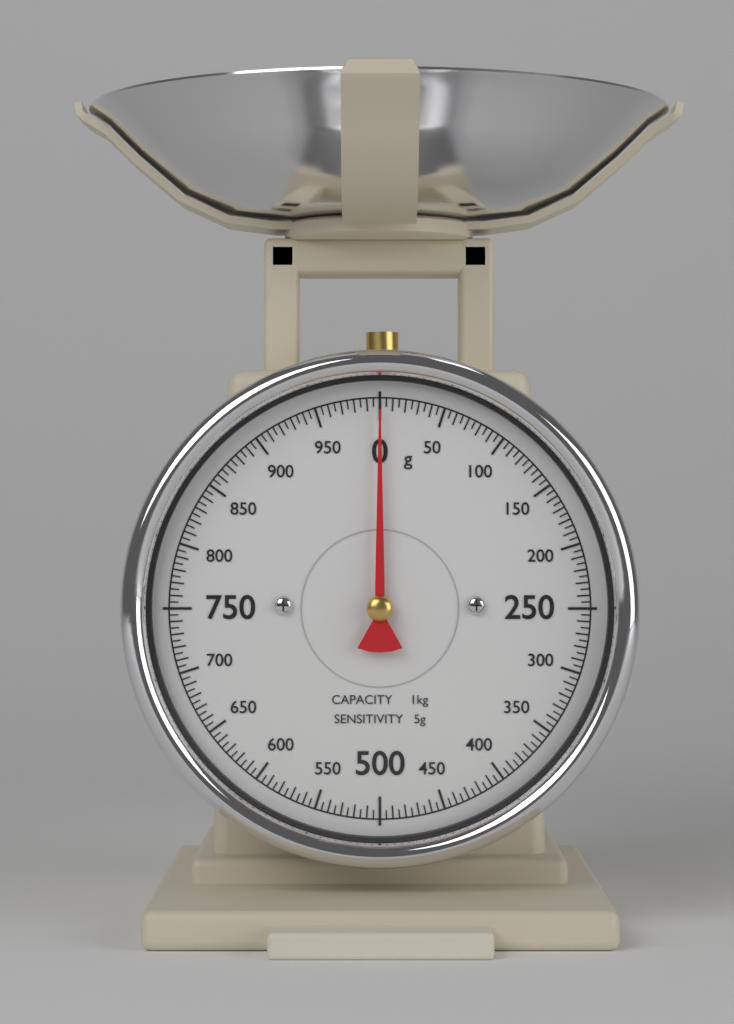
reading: 0 g
